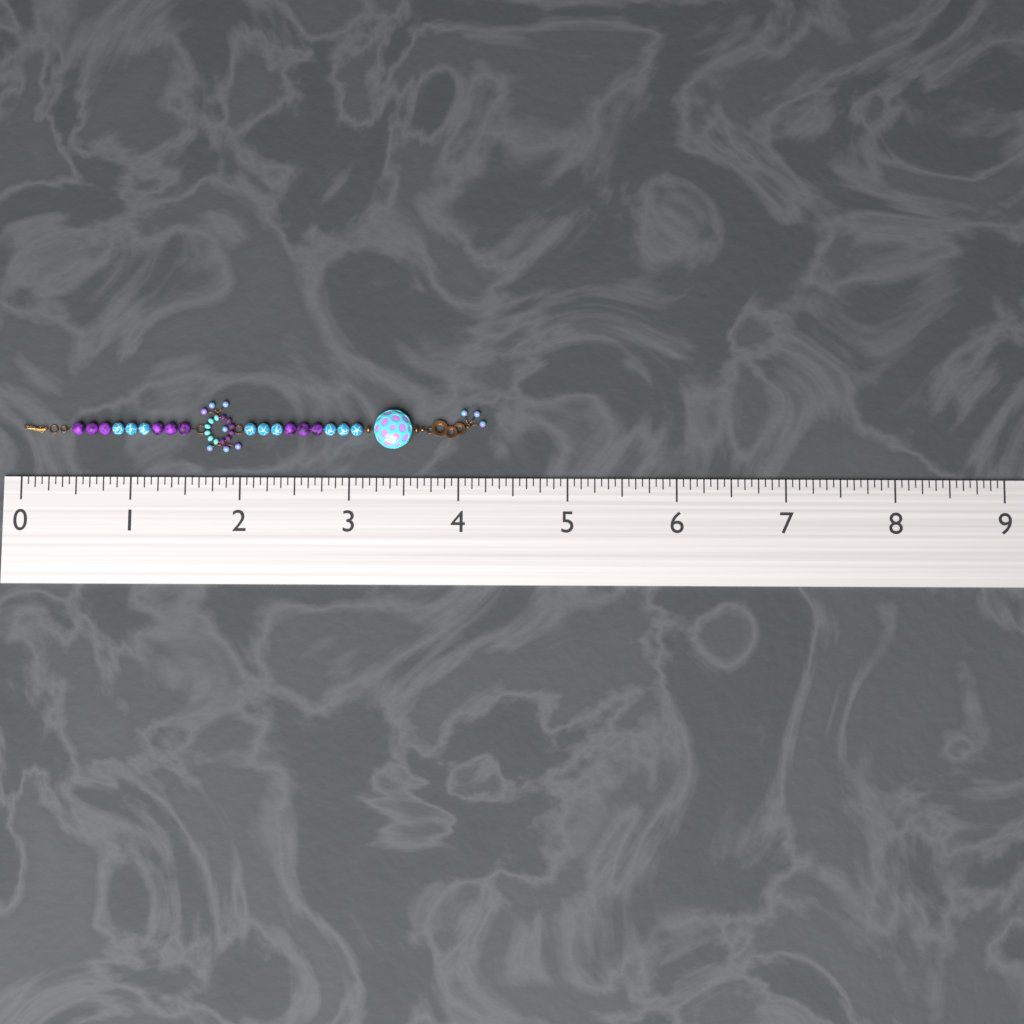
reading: 4.2500 (no unit)
